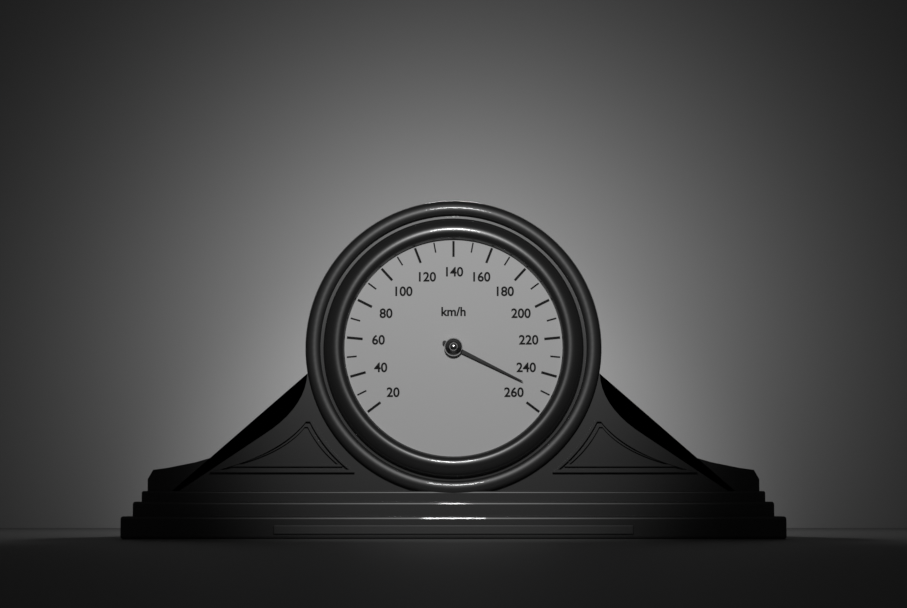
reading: 250 km/h
